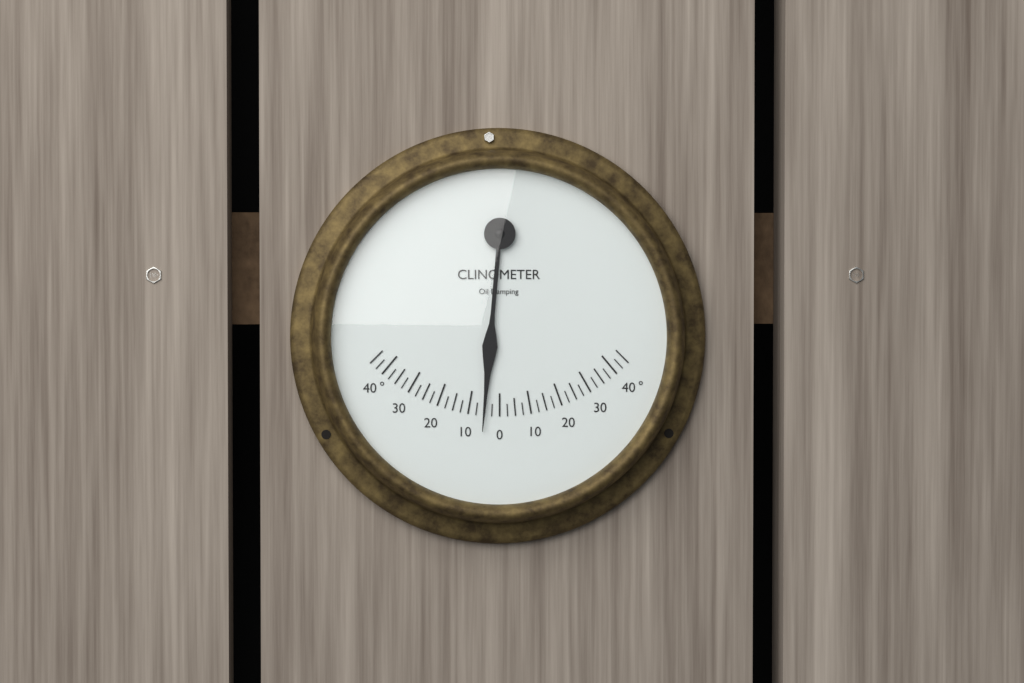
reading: -5.0 °
